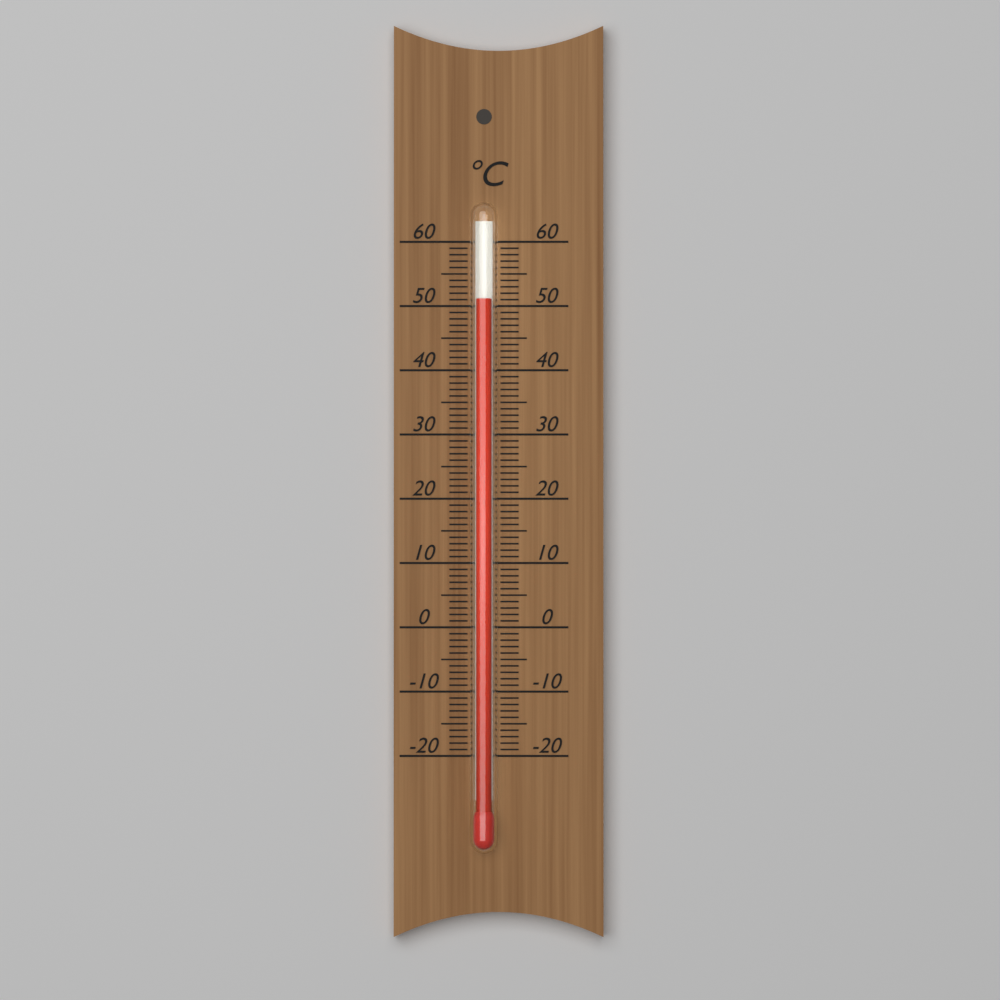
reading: 51 °C
